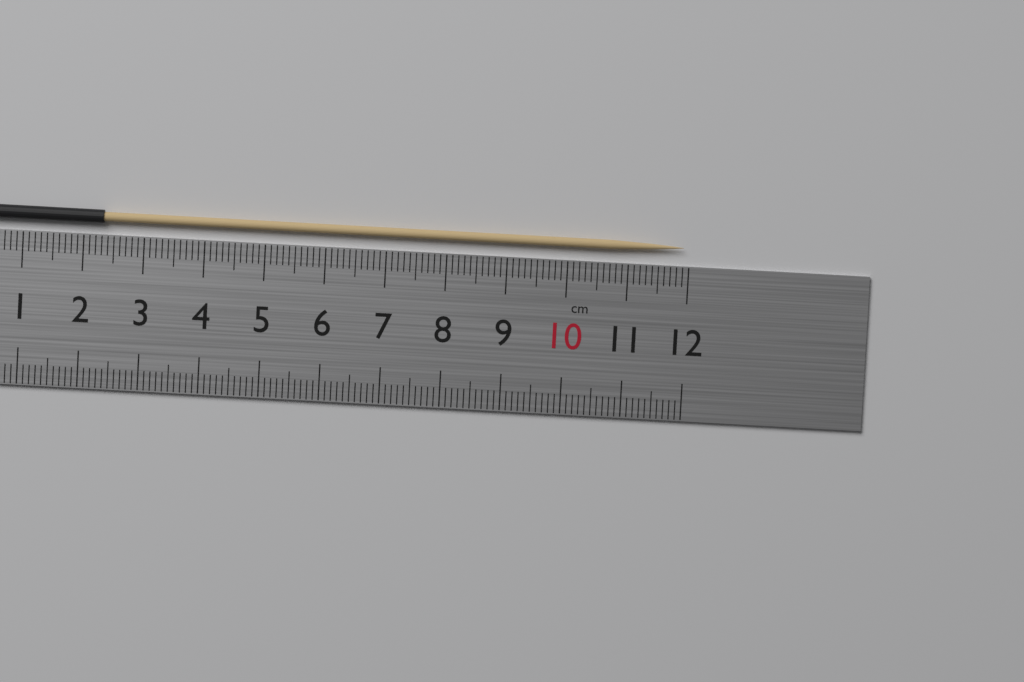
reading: 11.9 cm
